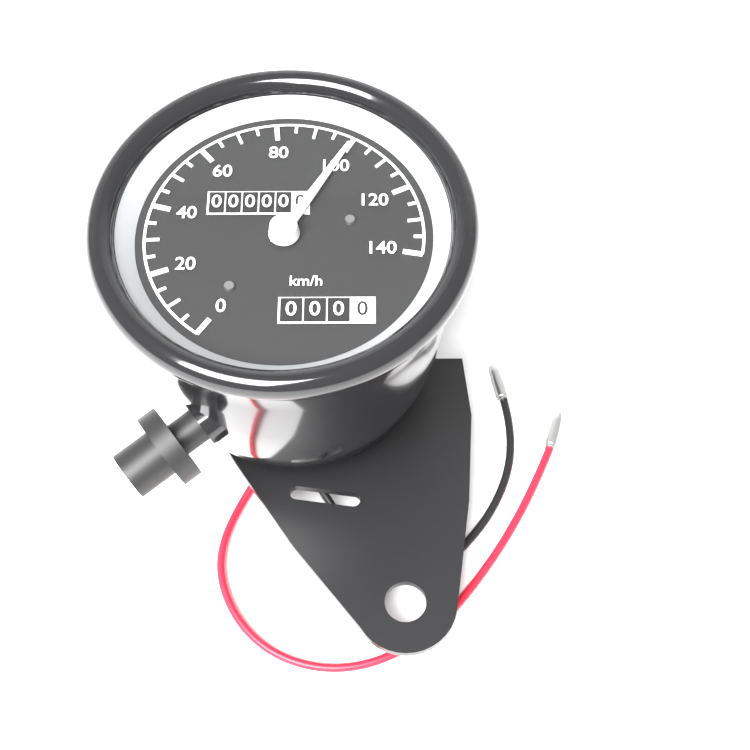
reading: 100 km/h
